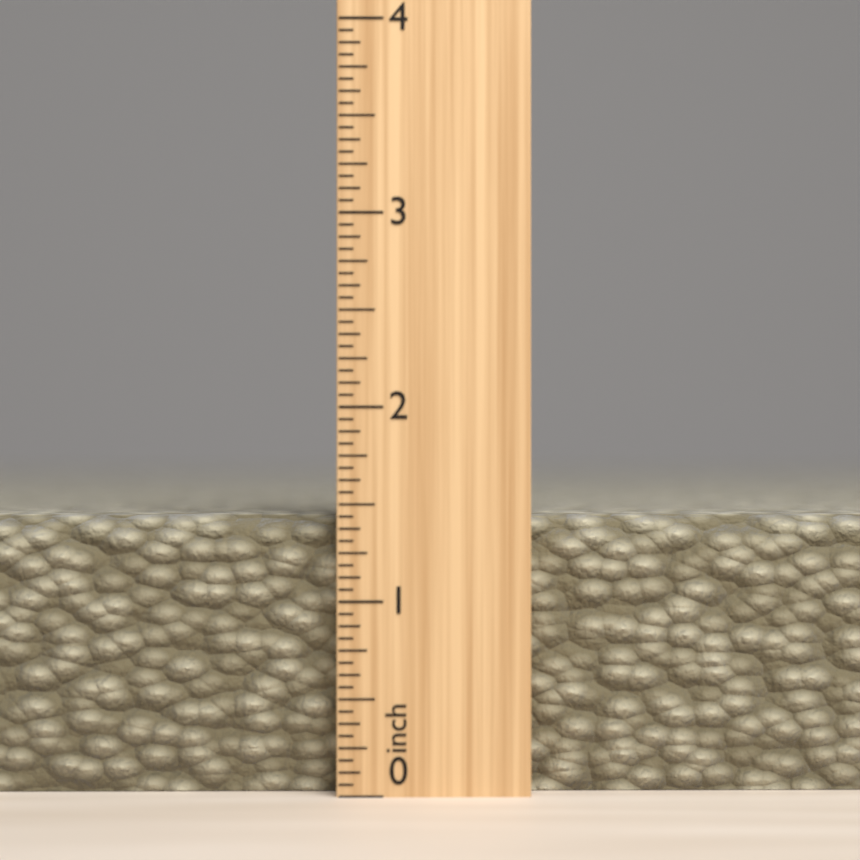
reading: 1.4375 inch
